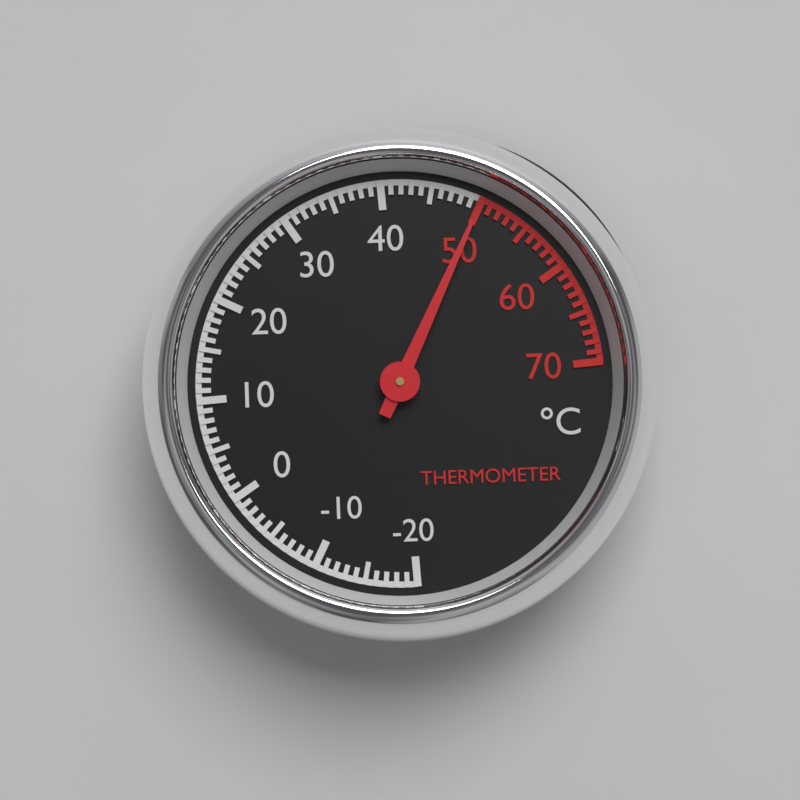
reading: 50 °C
